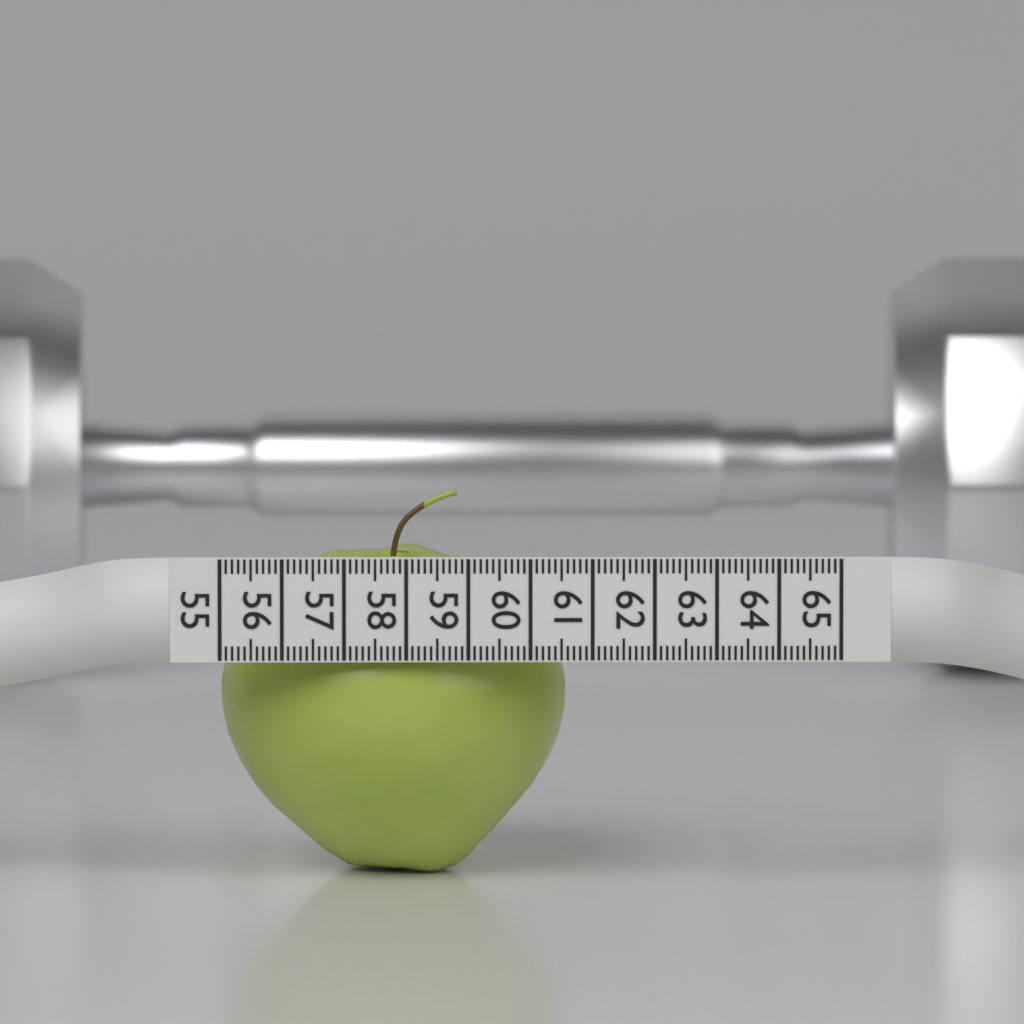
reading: 60.6 (no unit)
